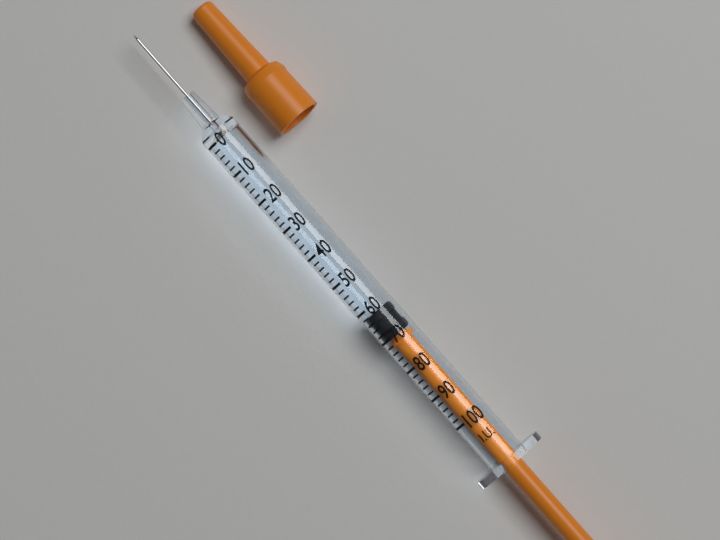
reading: 62 I.U.
